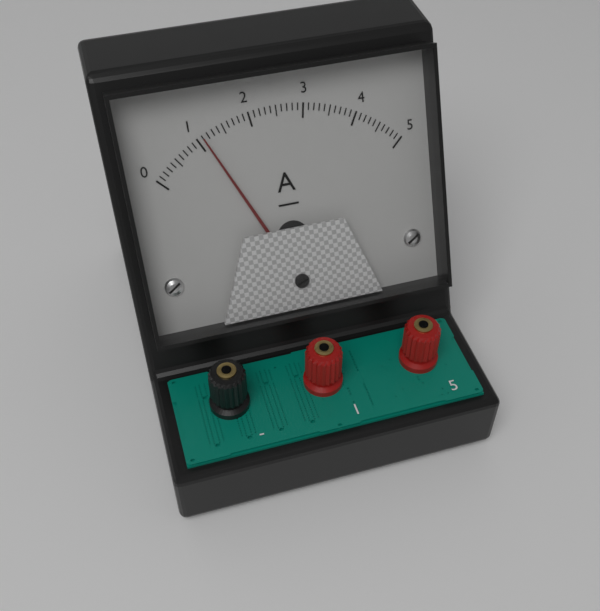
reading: 1.1 A
